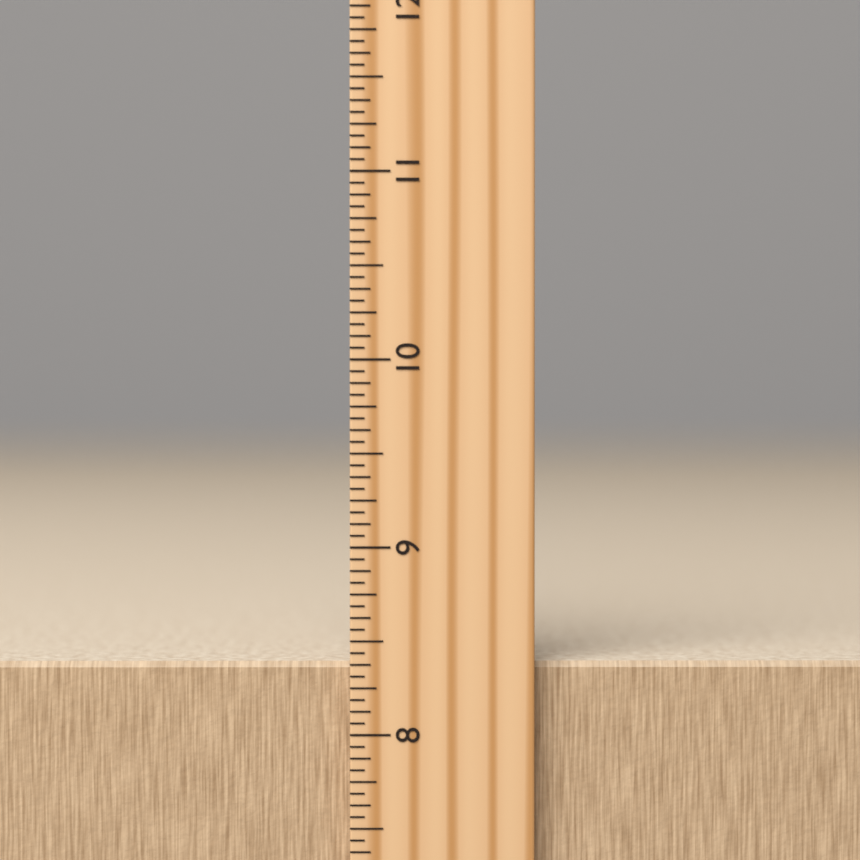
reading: 8.3750 inch
